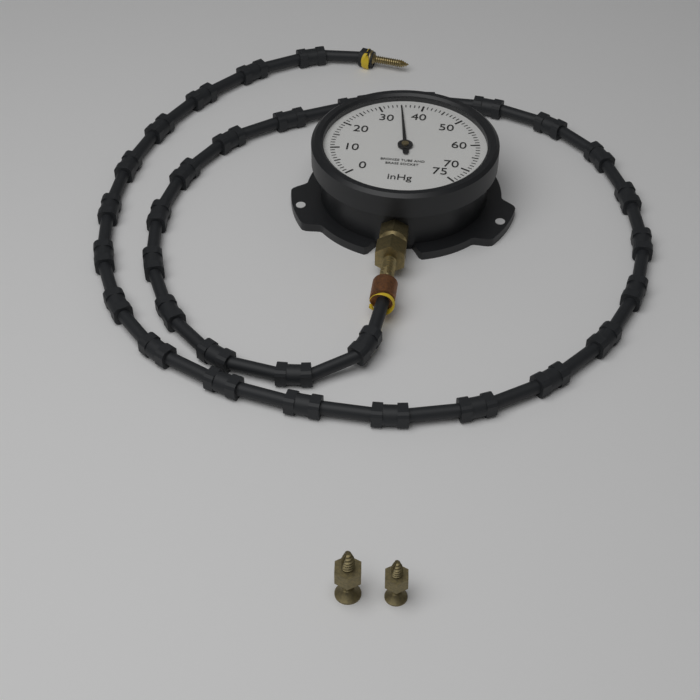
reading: 35 inHg
